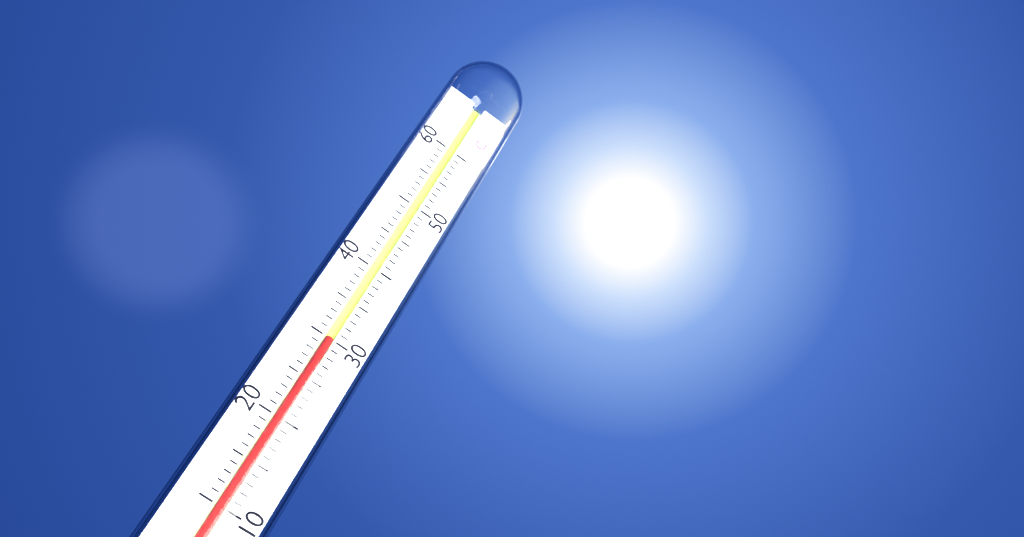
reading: 30 °C
